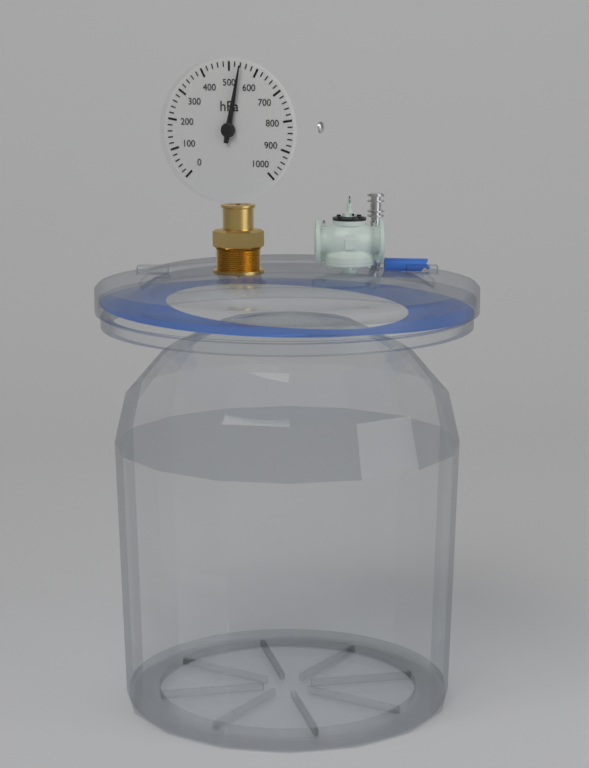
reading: 540 hPa
